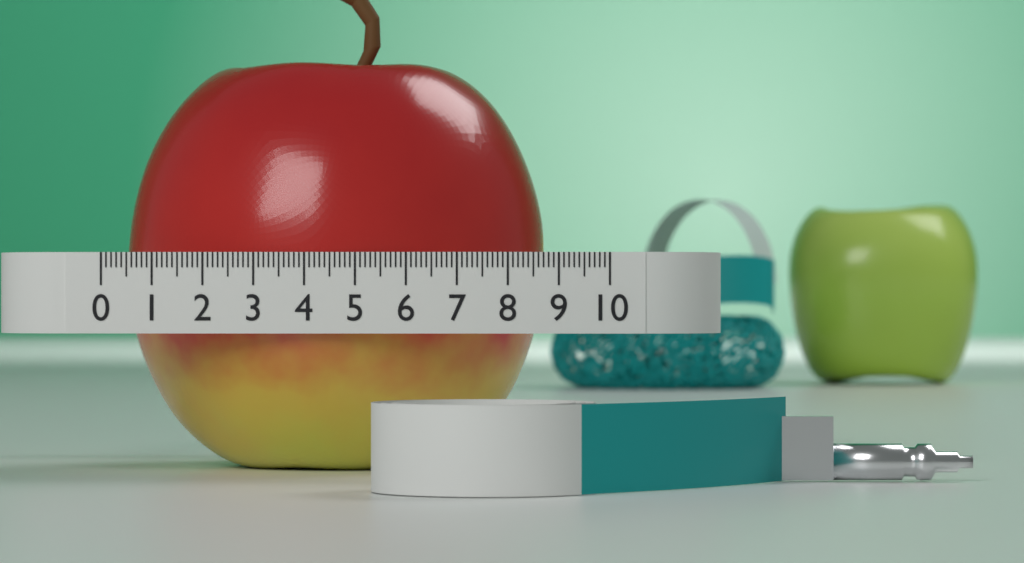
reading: 8.6 (no unit)
